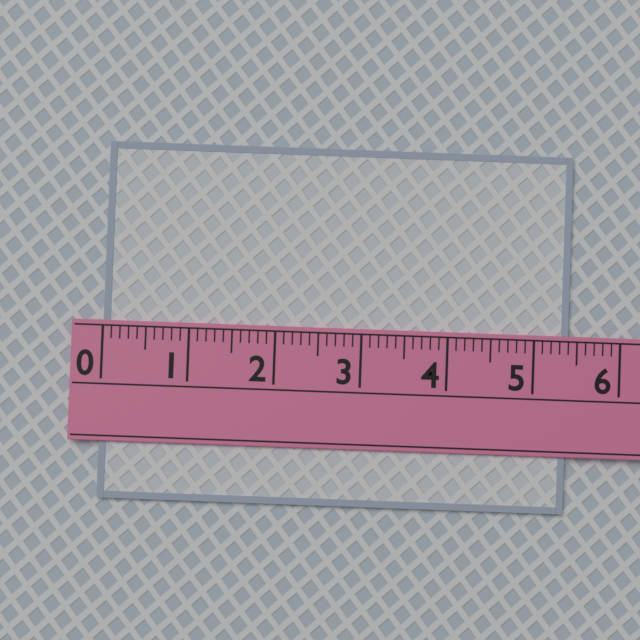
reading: 5.4 (no unit)
